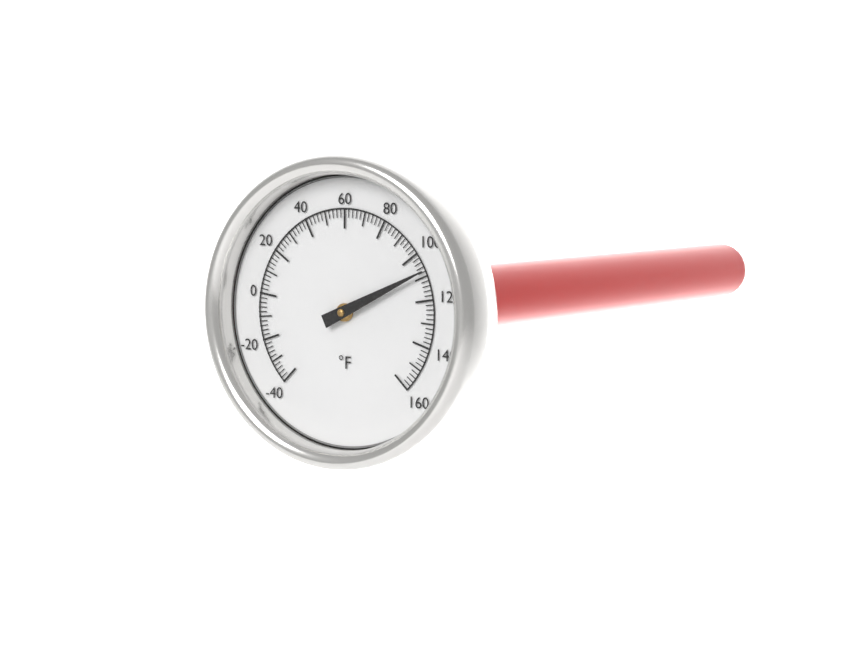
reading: 108 °F
